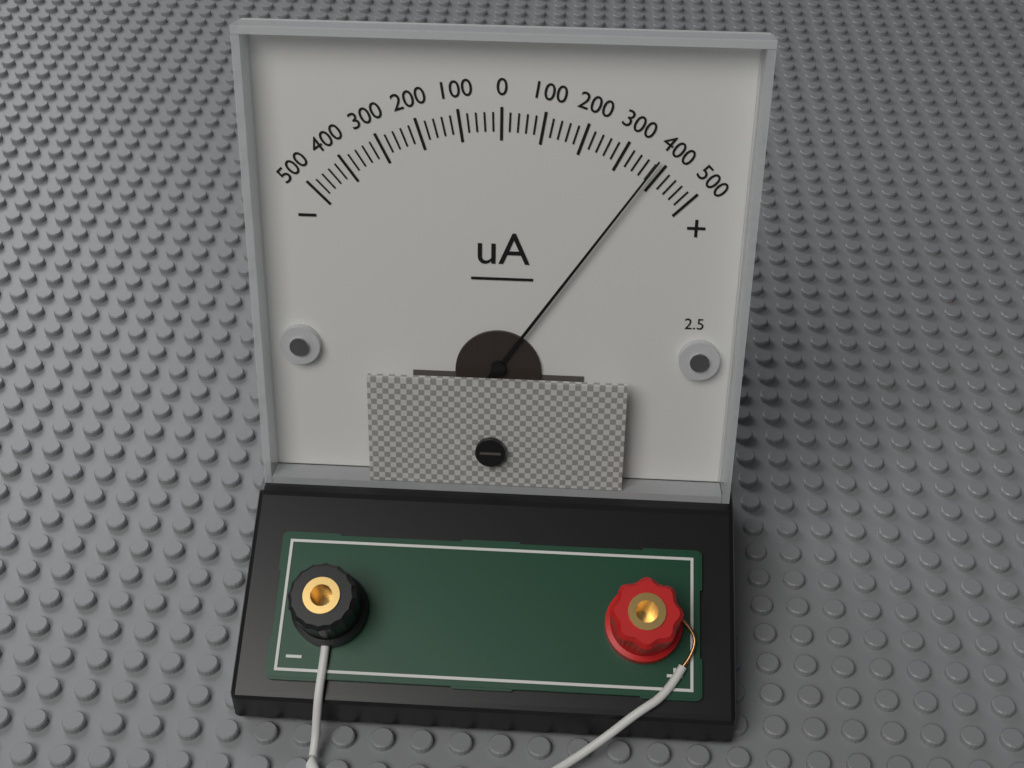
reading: 380 uA
